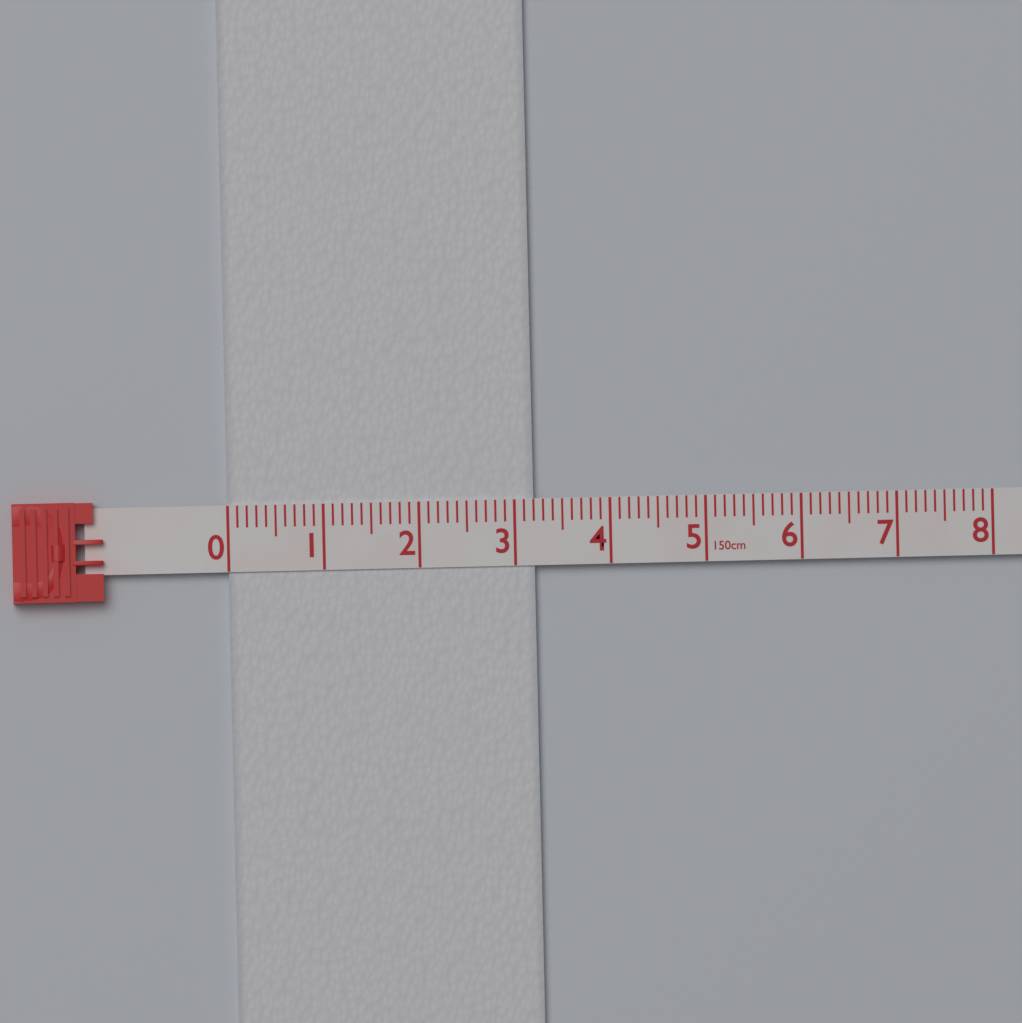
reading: 3.2 cm
